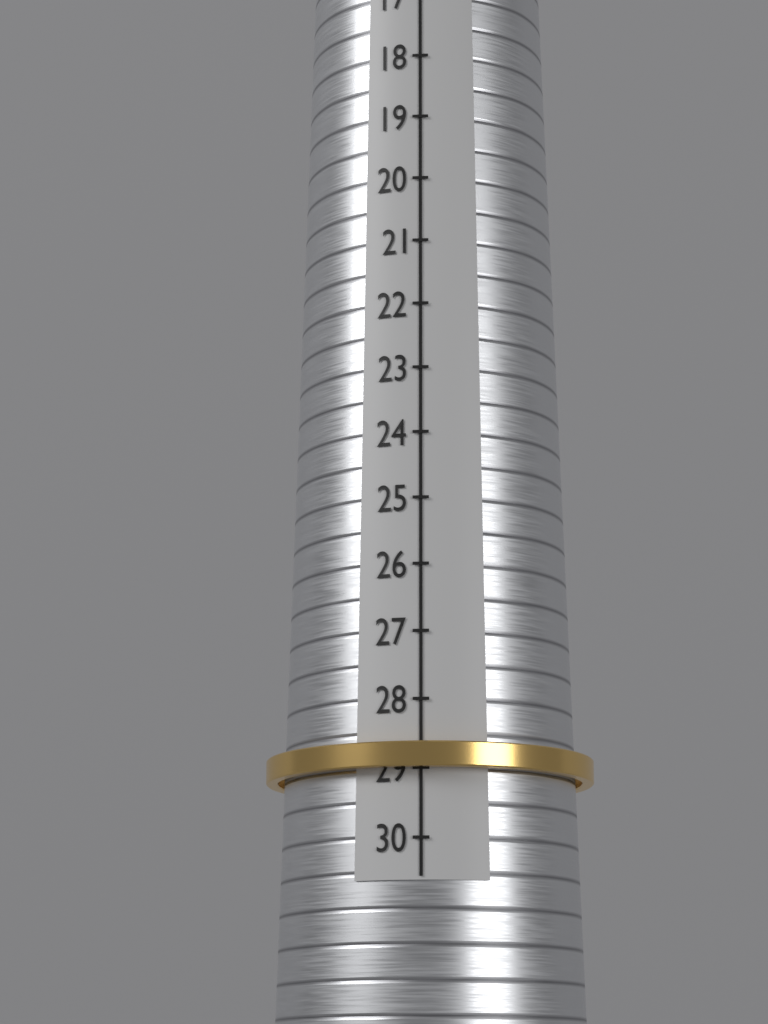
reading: 29 (no unit)
